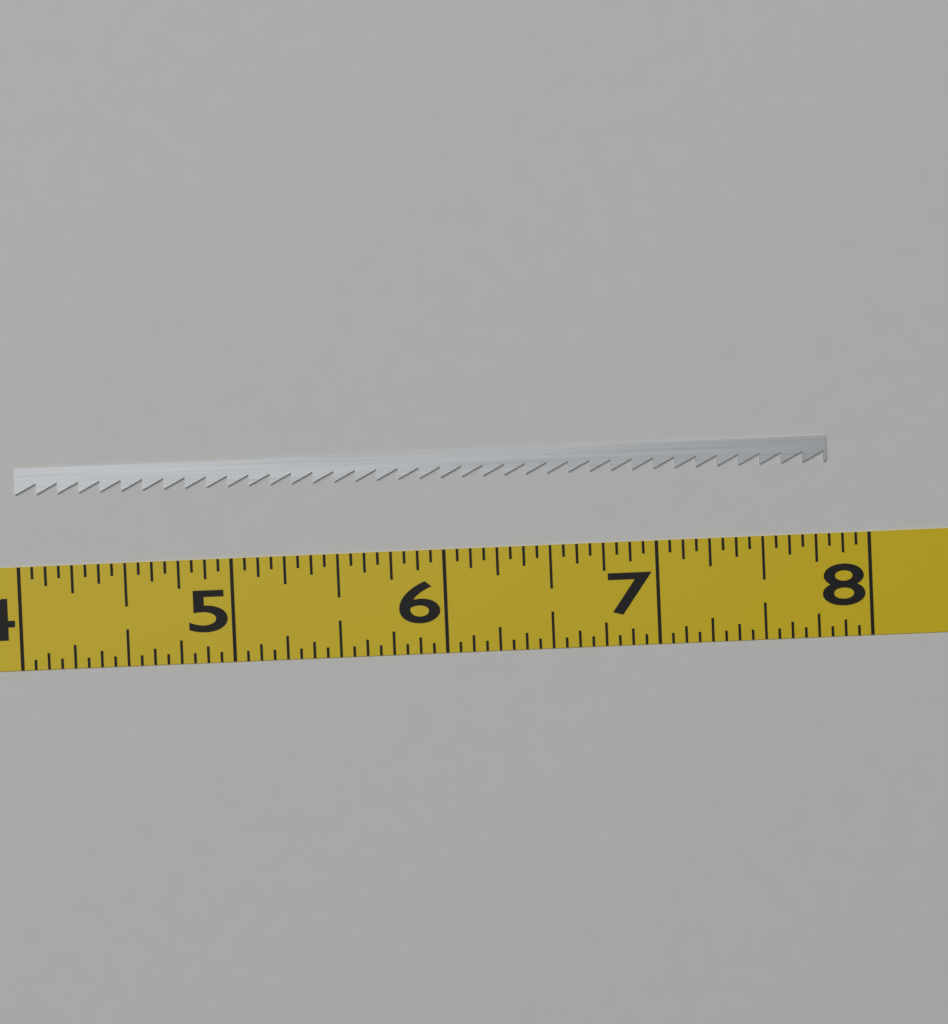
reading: 7.8125 (no unit)
